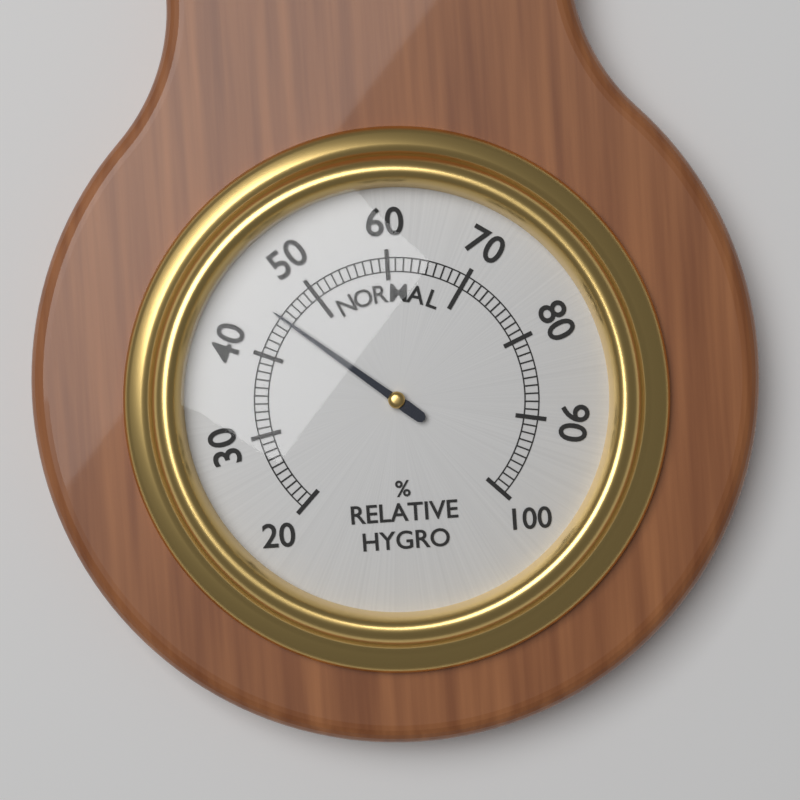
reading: 45 %
